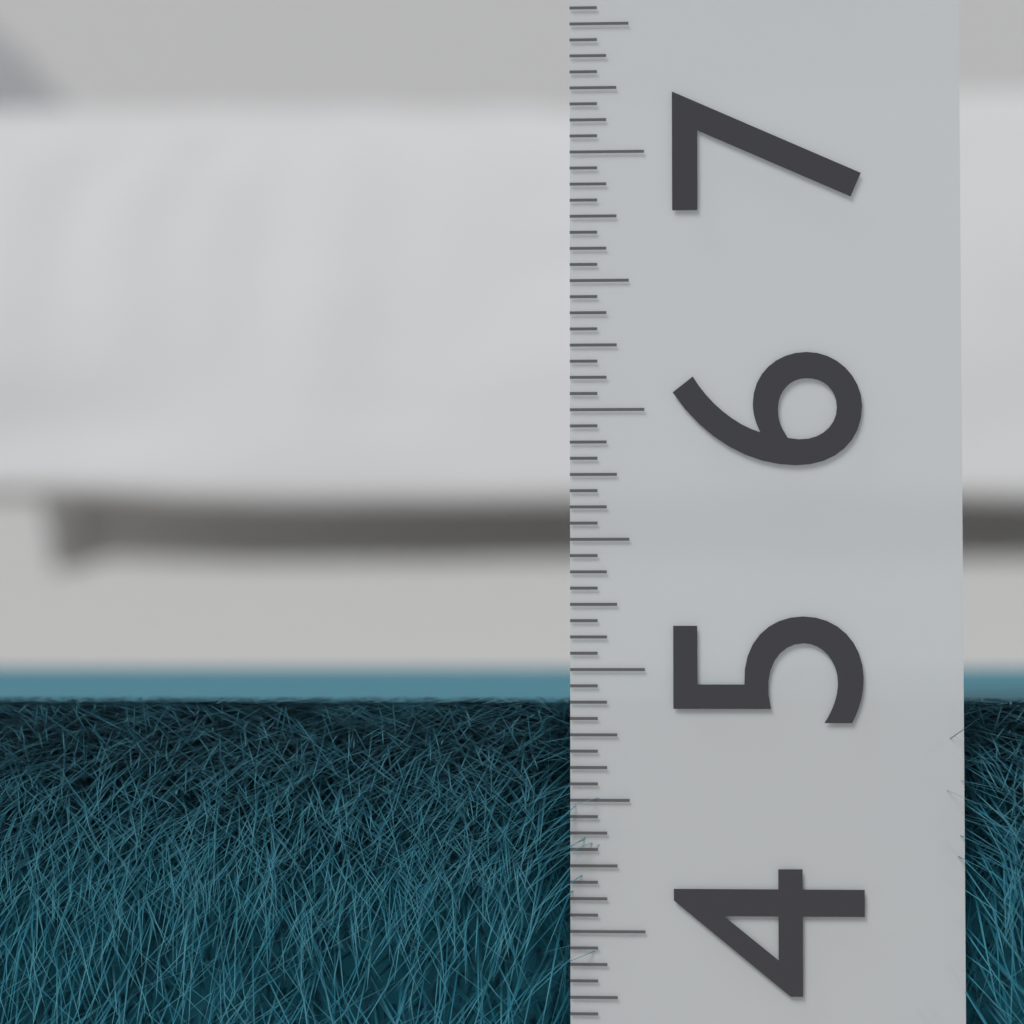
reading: 4.8750 (no unit)
